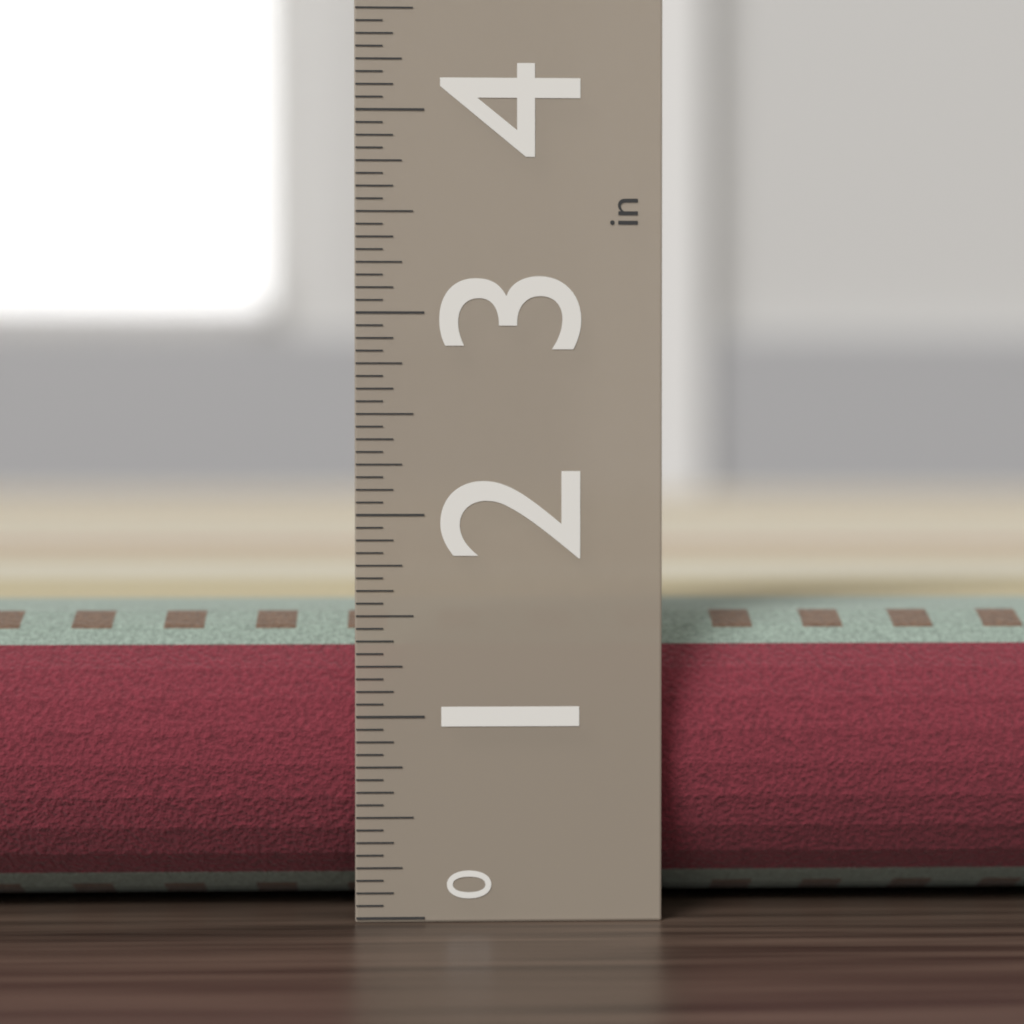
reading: 1.5000 in
